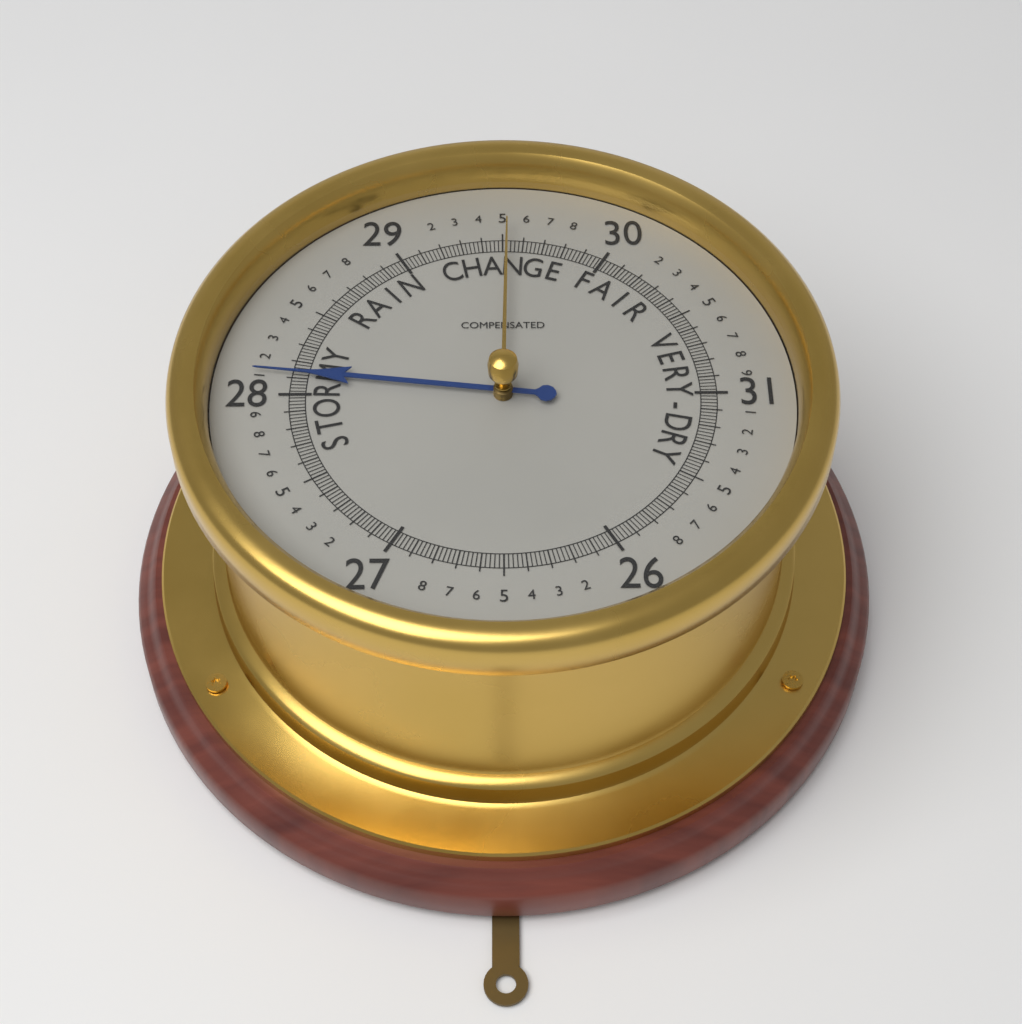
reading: 28.12 (no unit)
